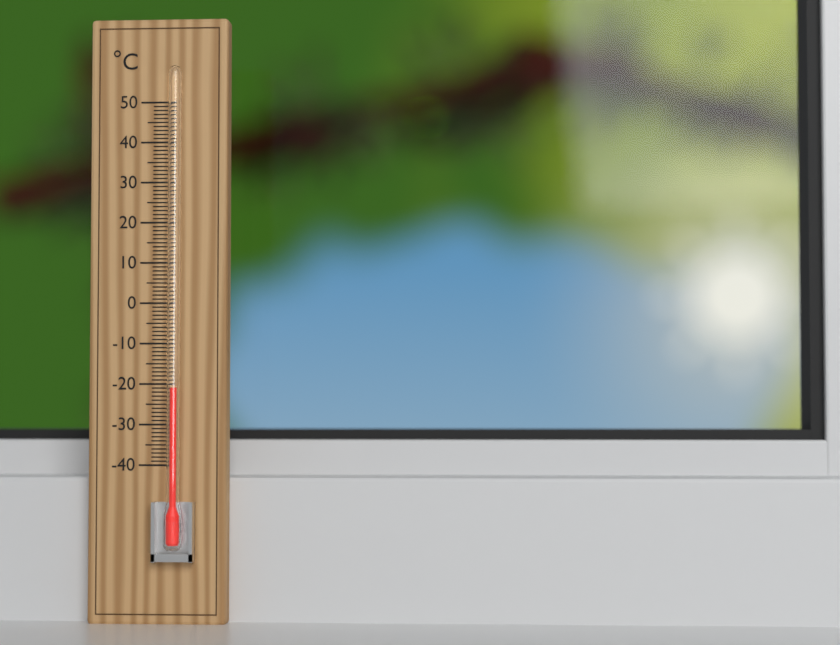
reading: -21 °C
